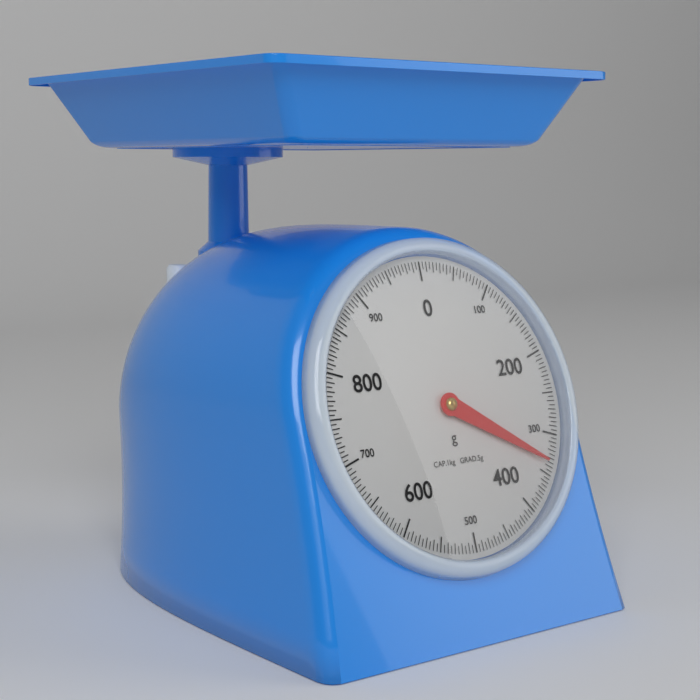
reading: 335 g
